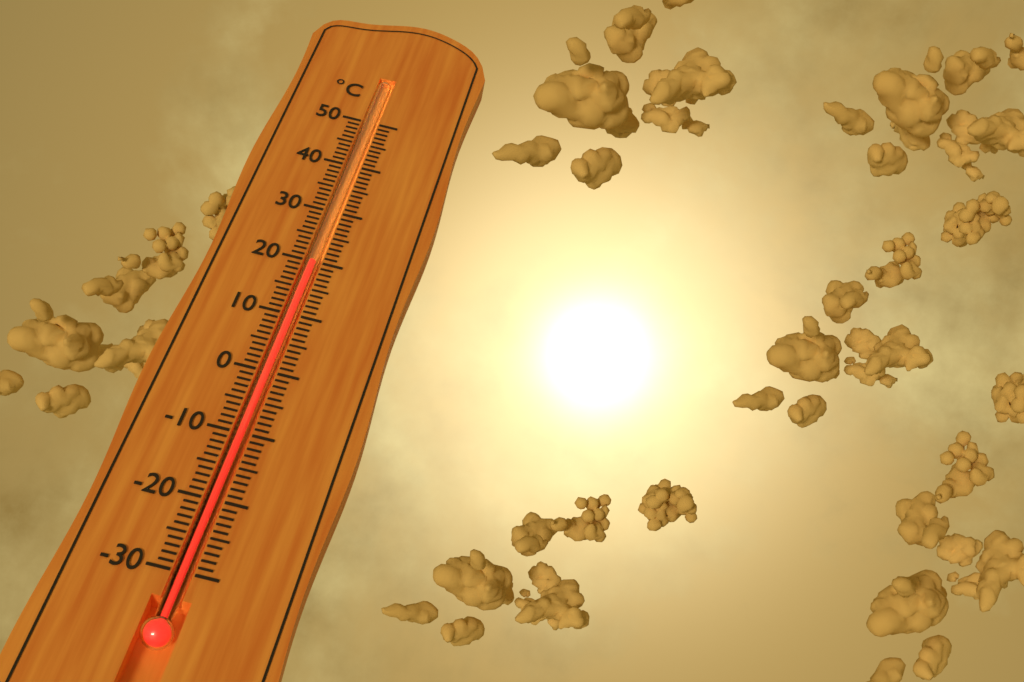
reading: 20 °C
